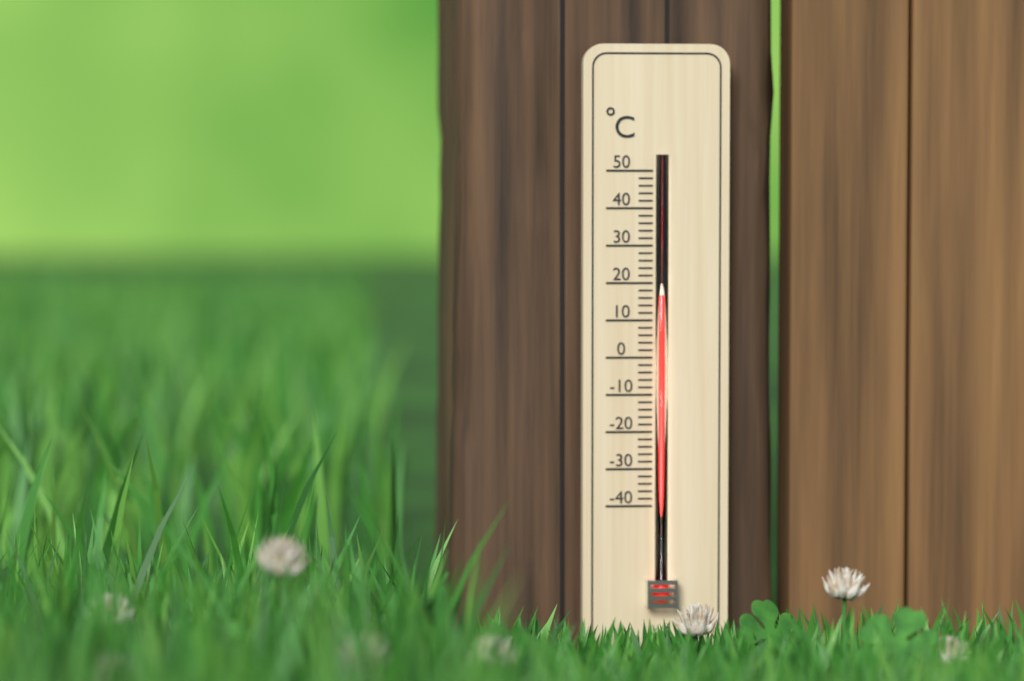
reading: 16 °C
